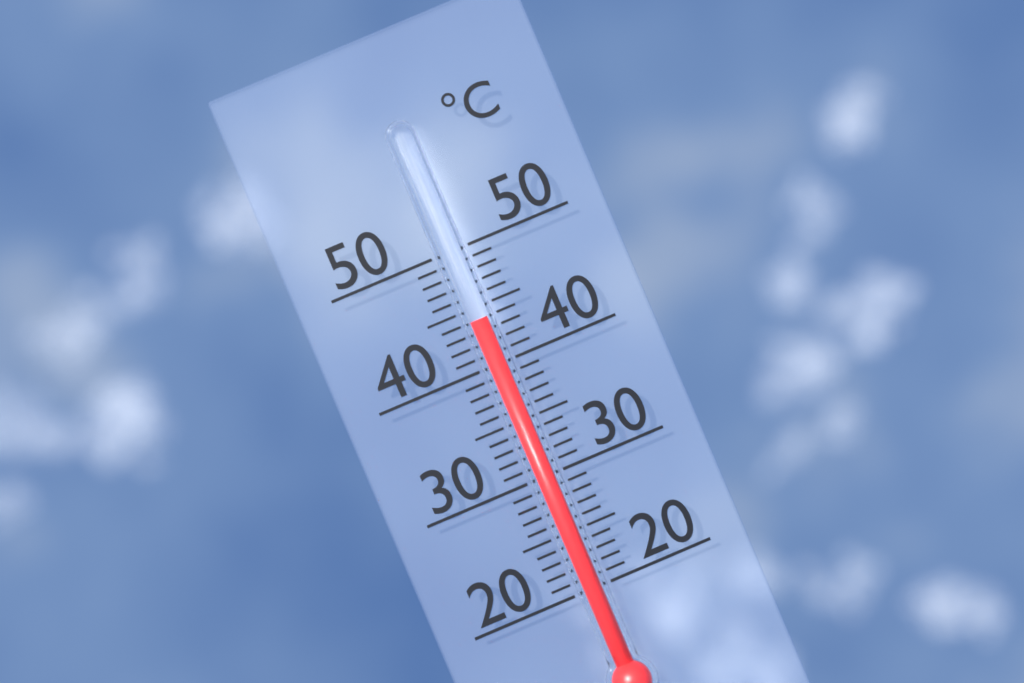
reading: 44 °C
